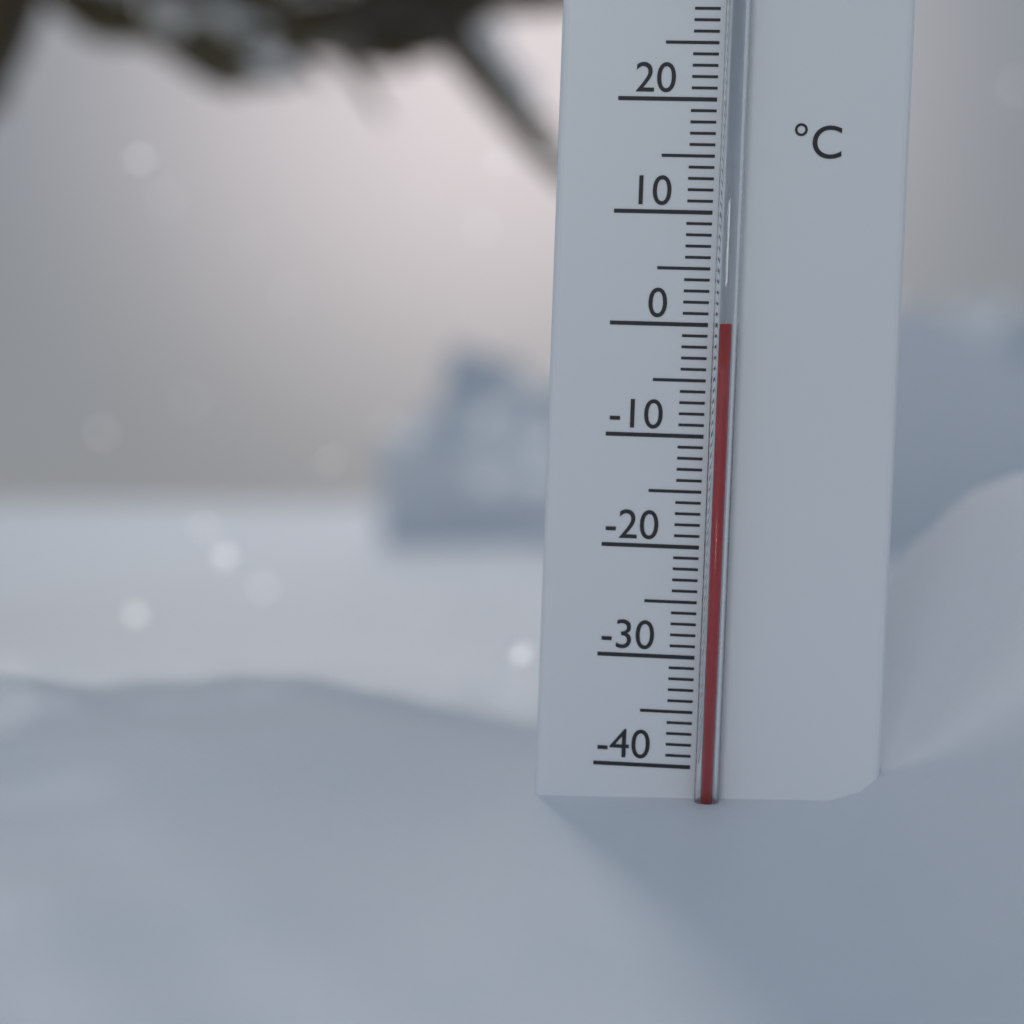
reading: 0 °C
